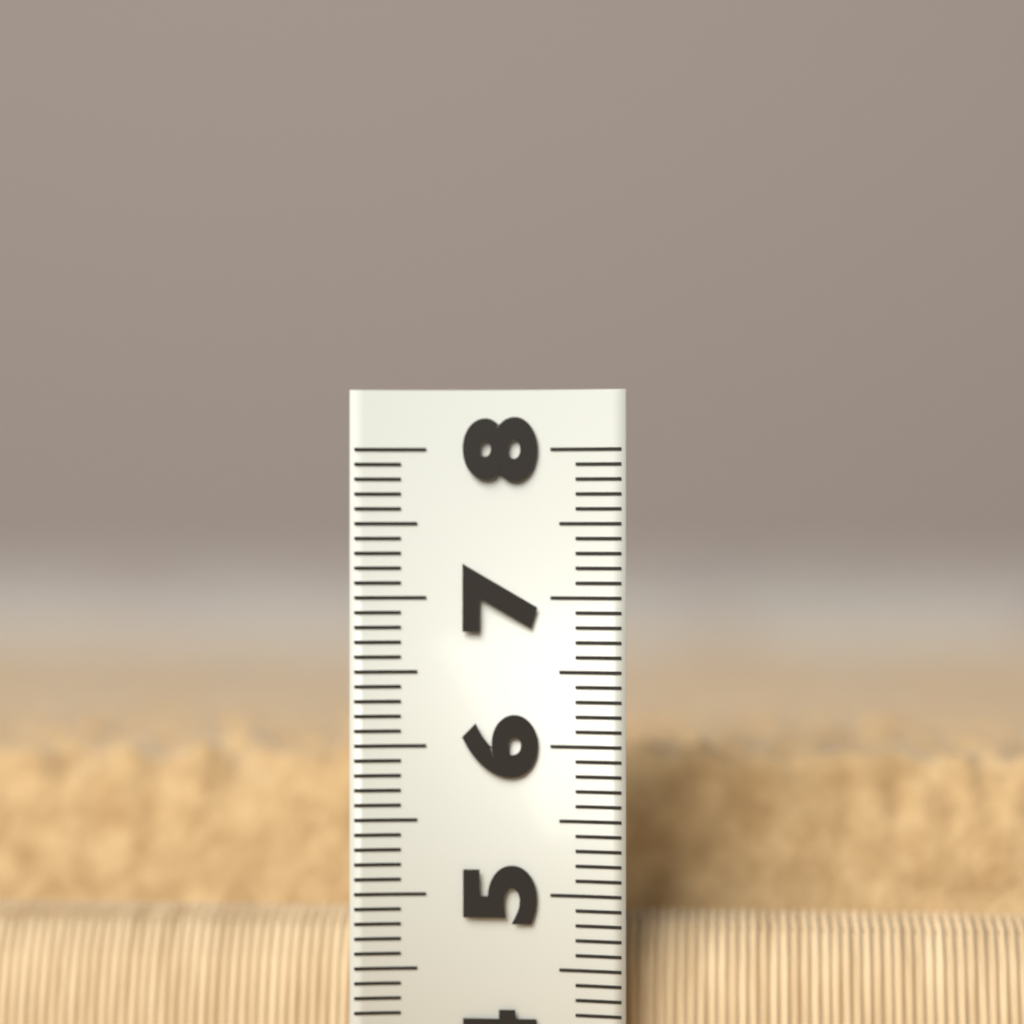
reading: 6.4 (no unit)
